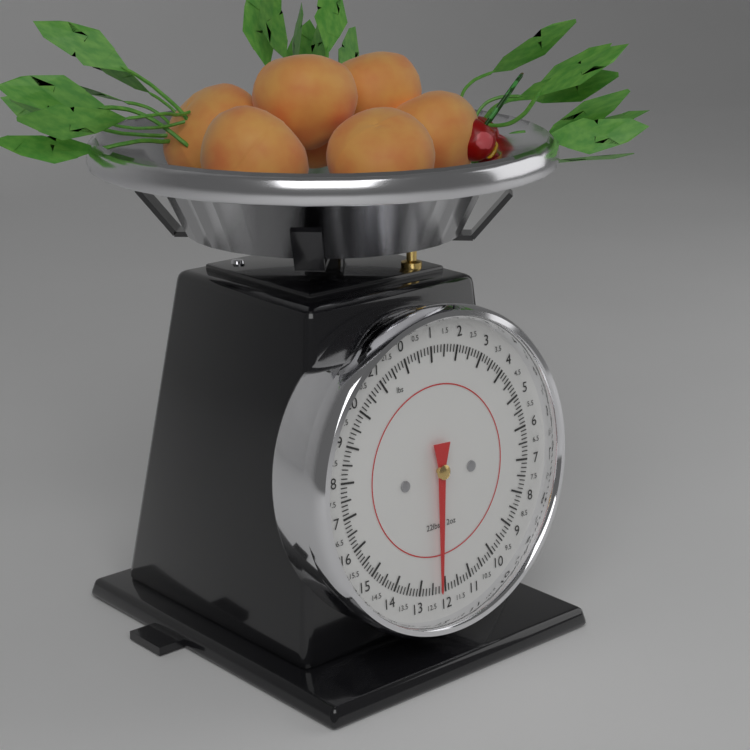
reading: 12.250 lbs
